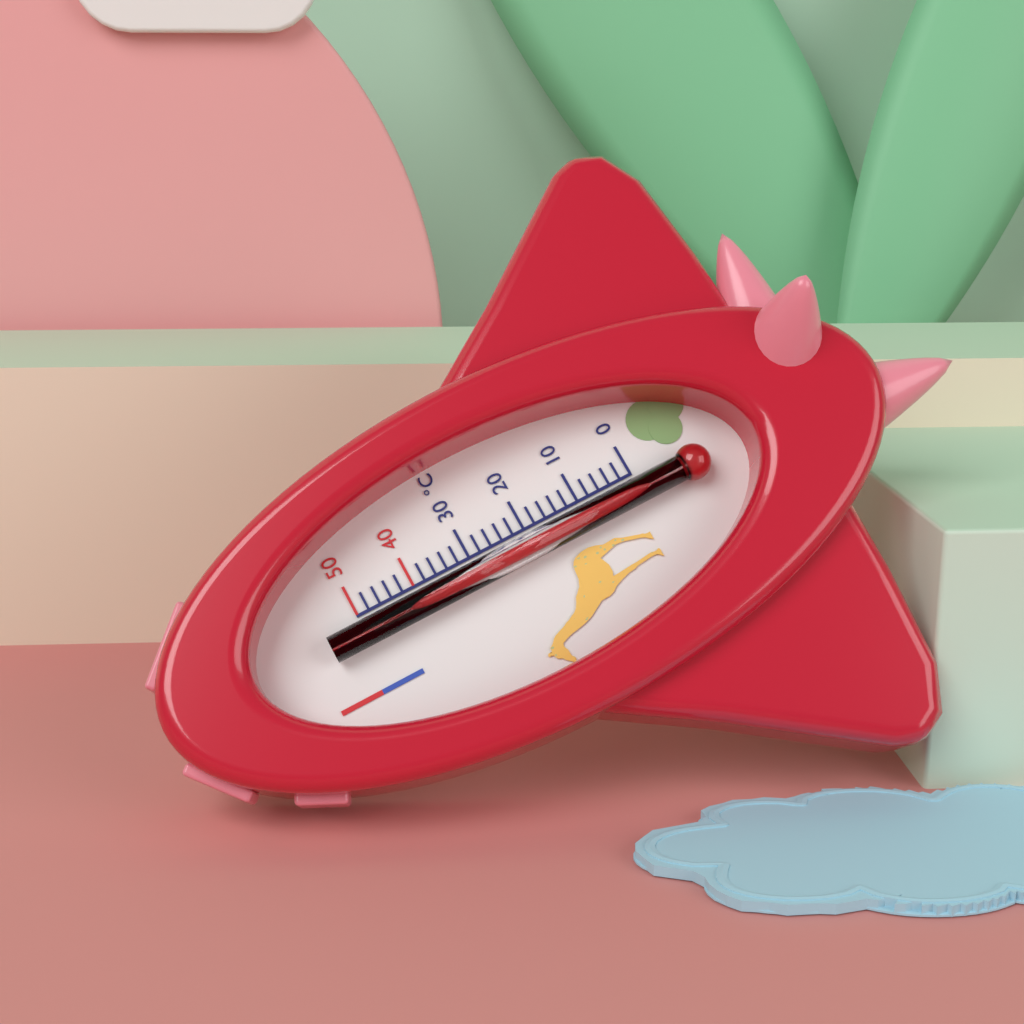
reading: 40 °C
